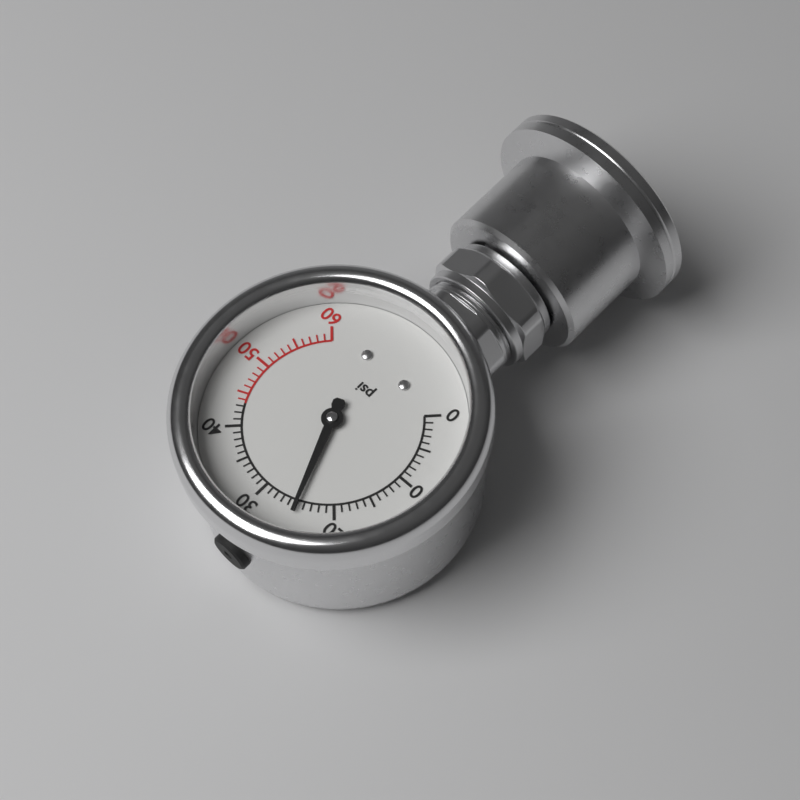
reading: 25 psi
